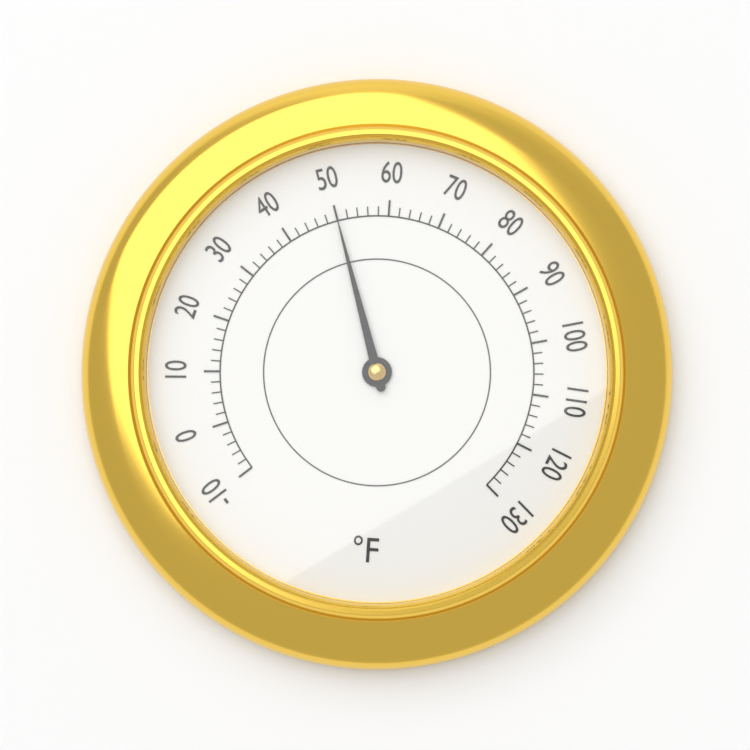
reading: 50 °F
